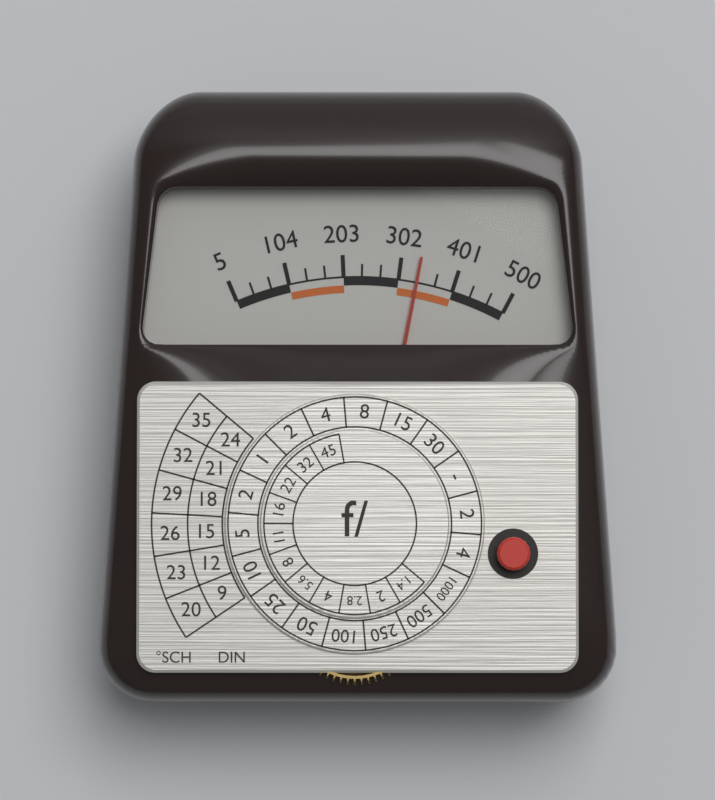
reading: 335 (no unit)
